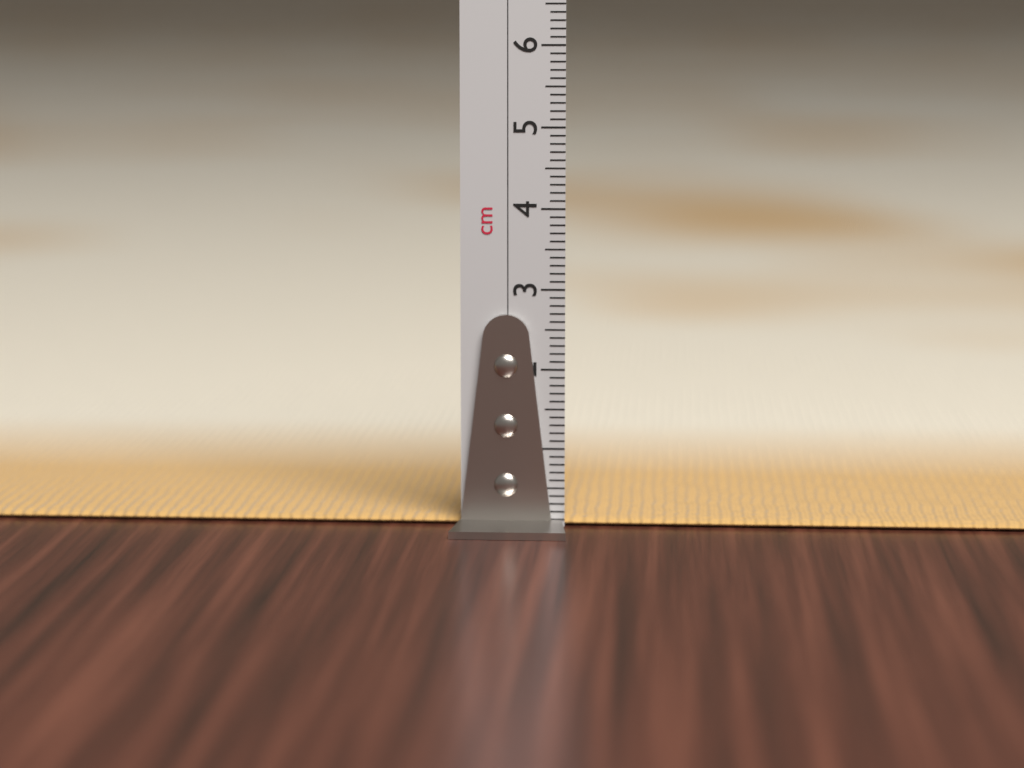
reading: 0.1 cm
